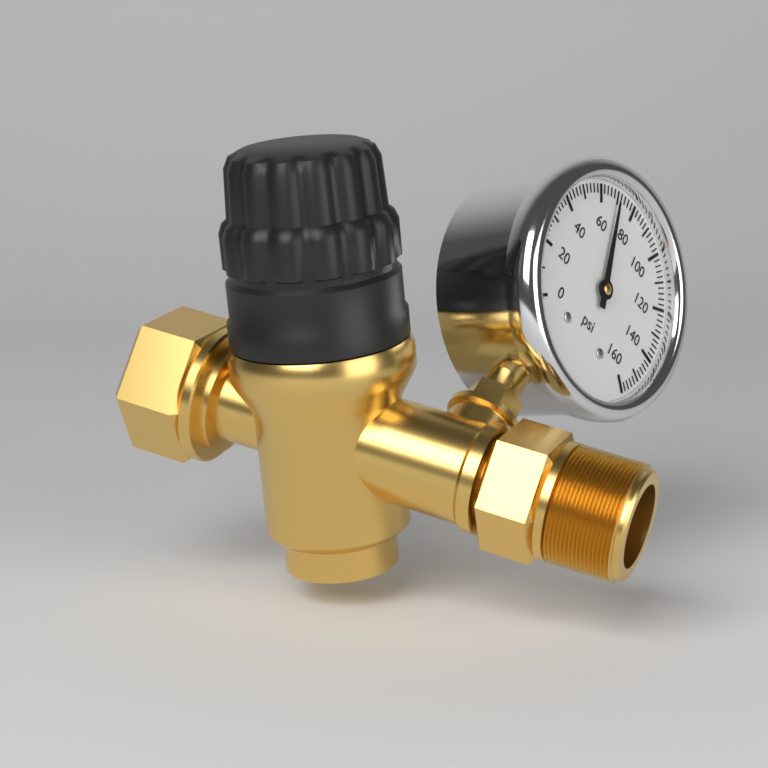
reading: 70 psi
